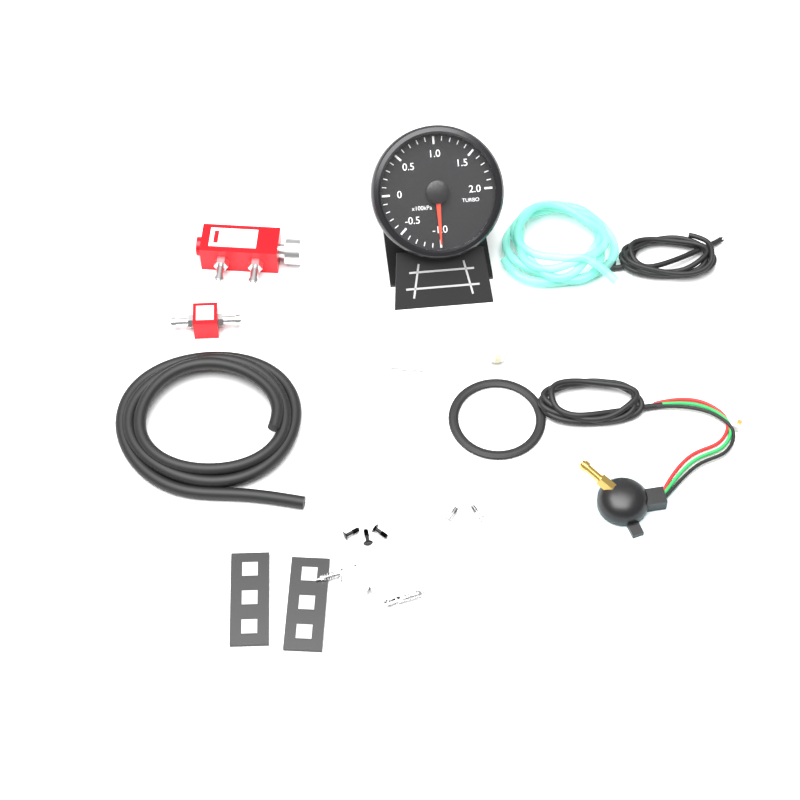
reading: -100 kPa
